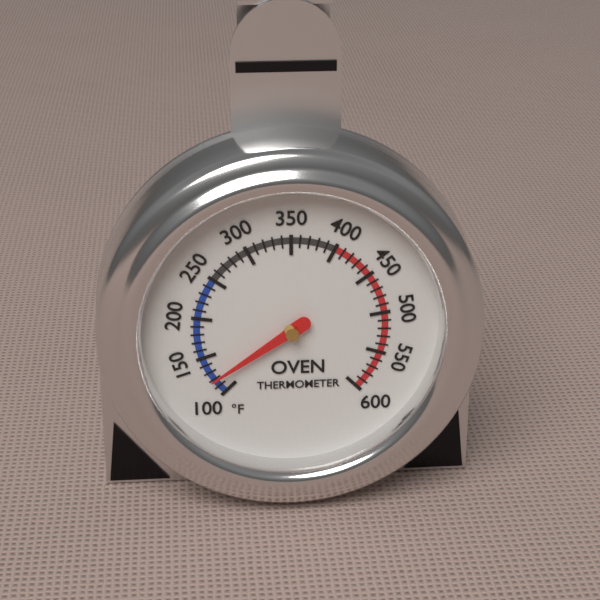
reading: 120 °F
